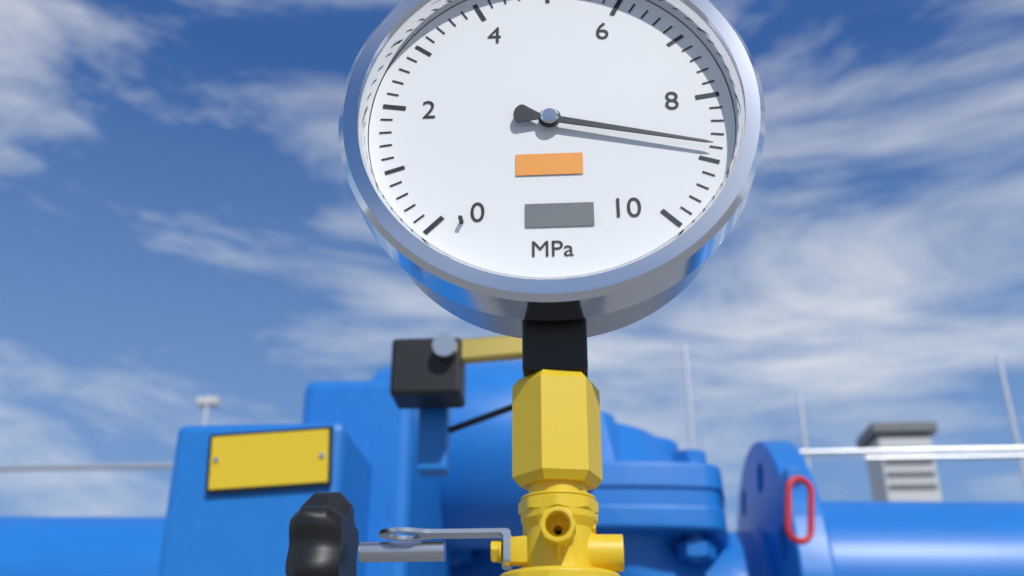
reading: 8.8 MPa
